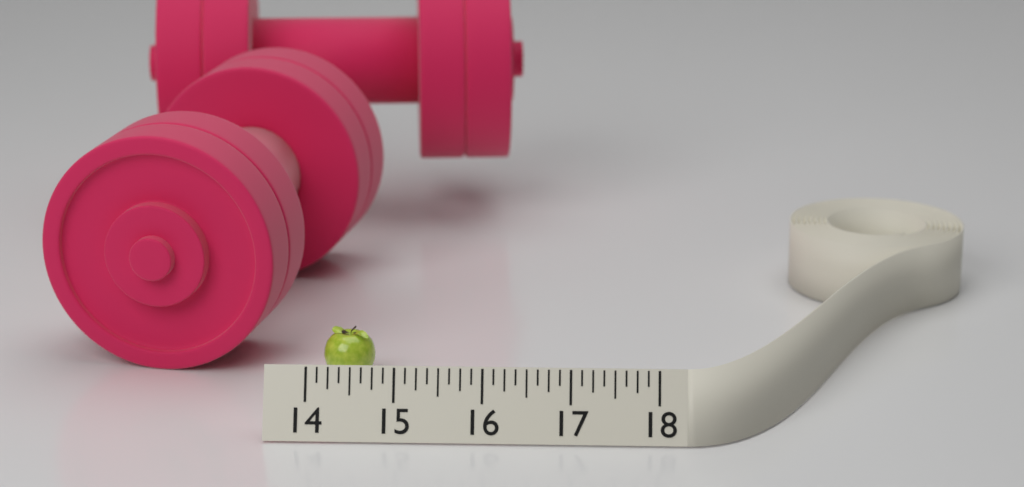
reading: 14.625 (no unit)
